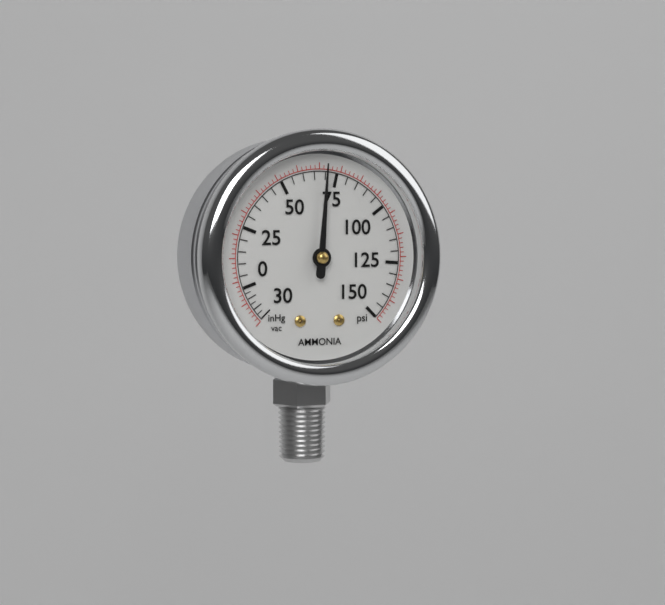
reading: 70 psi
